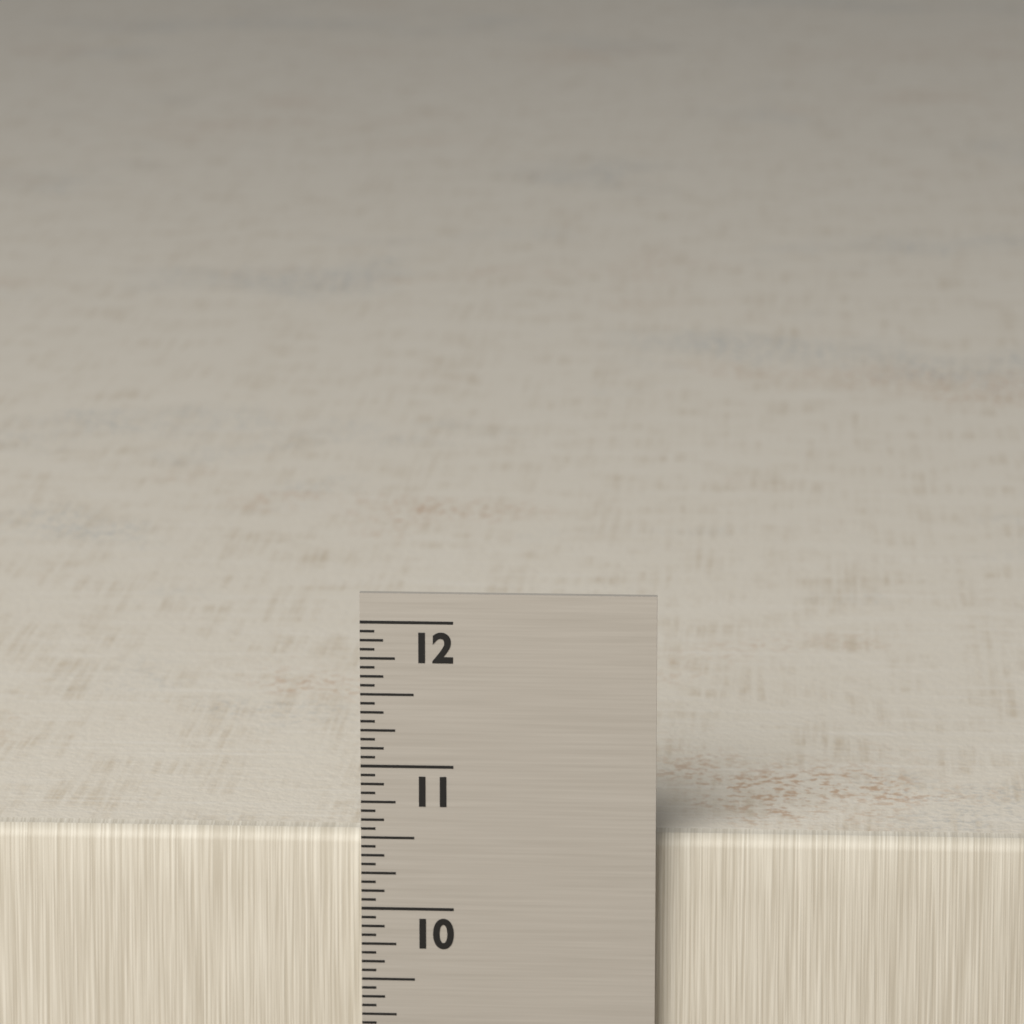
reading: 10.5000 in
